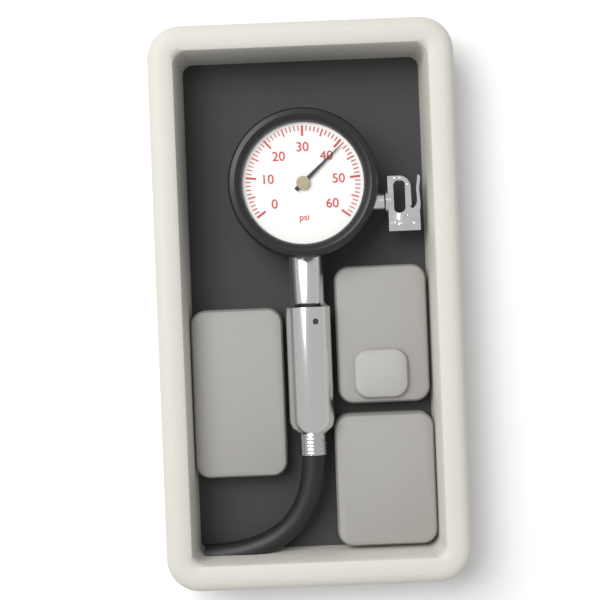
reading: 41 psi
